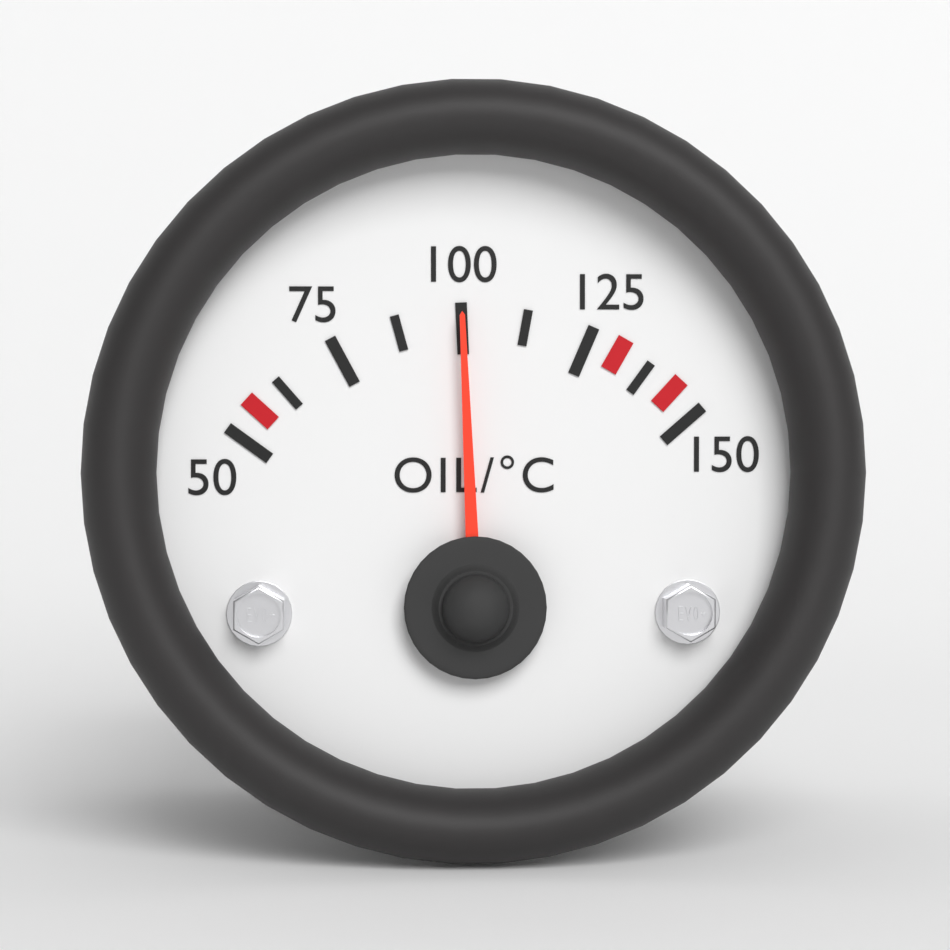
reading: 100.0 °C
